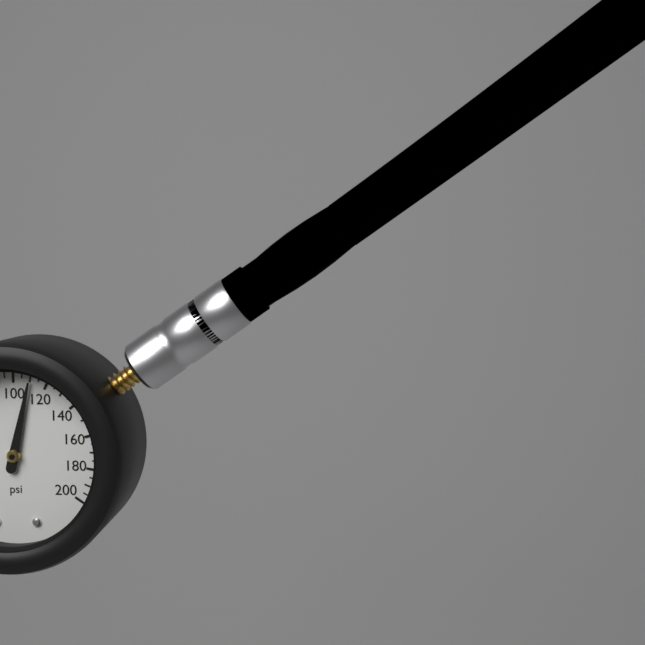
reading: 110 psi
